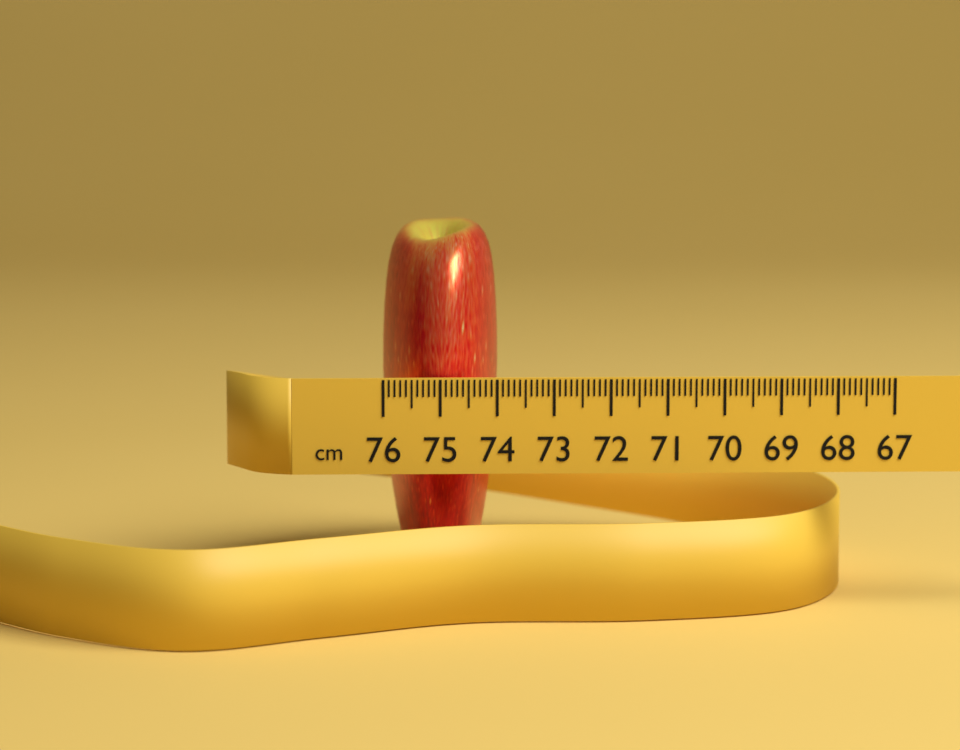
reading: 73.9 cm
